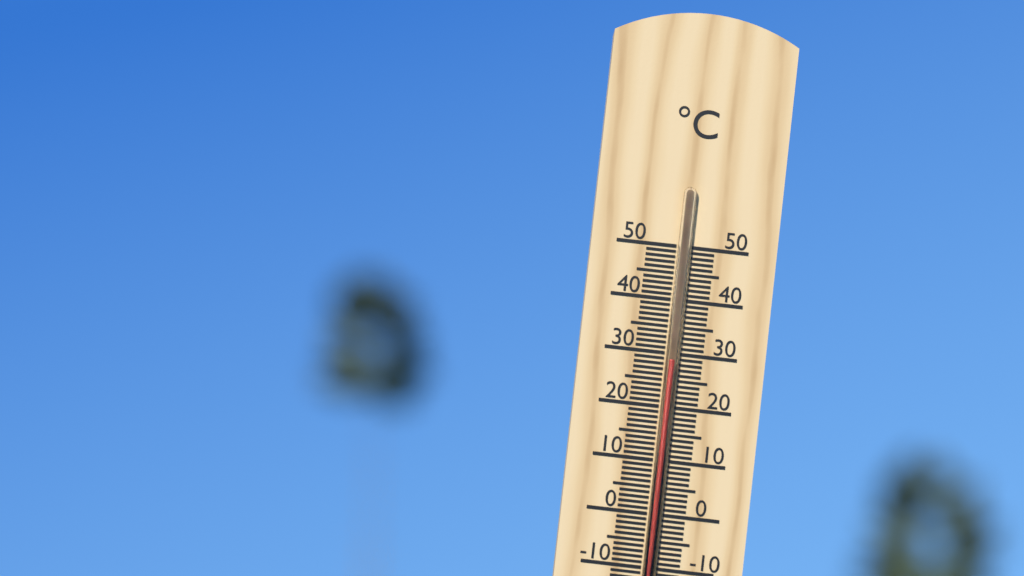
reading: 29 °C
